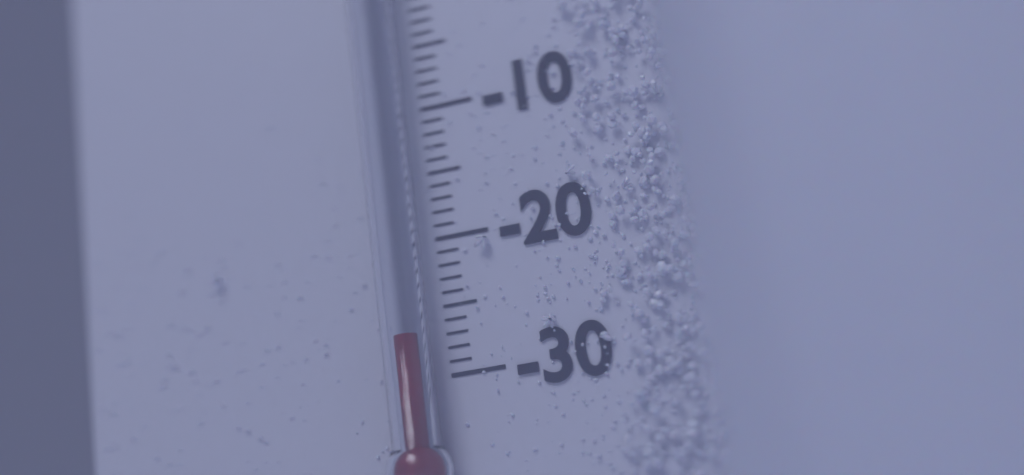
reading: -27 °C
